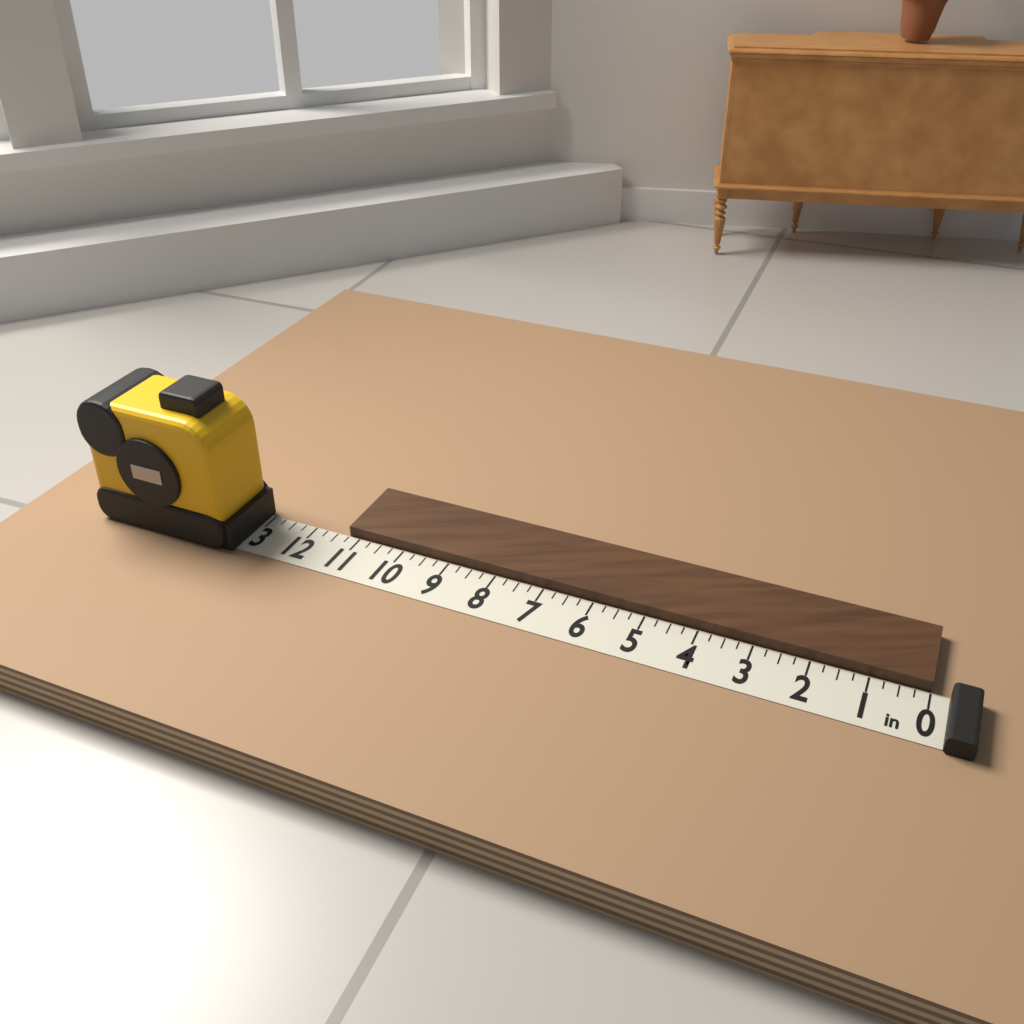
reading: 11.25 in
